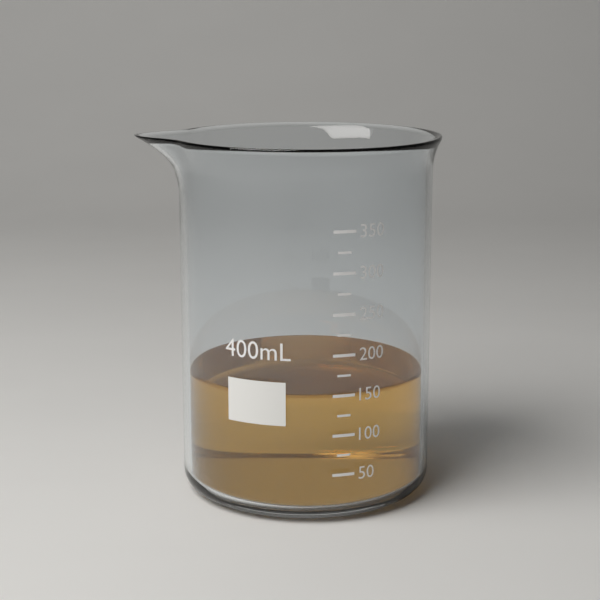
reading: 150 mL
